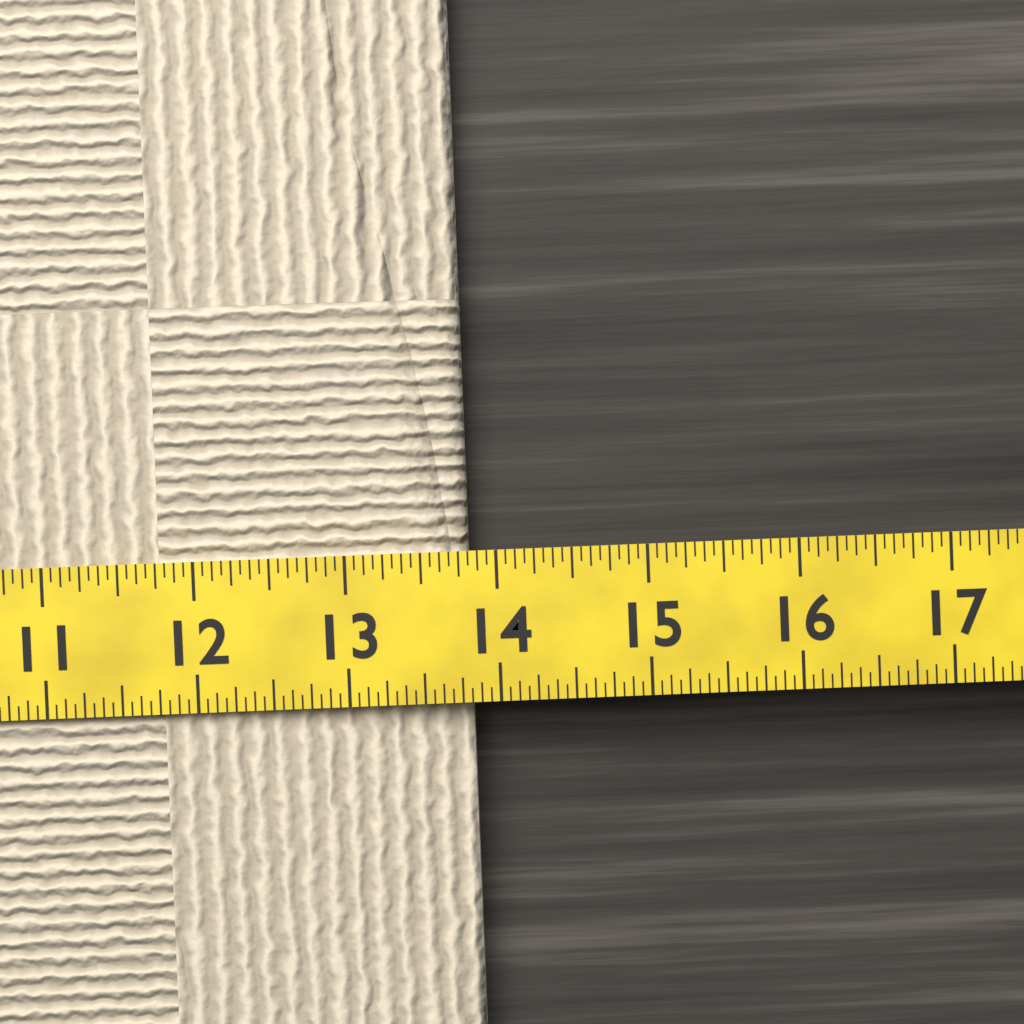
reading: 13.8125 (no unit)
